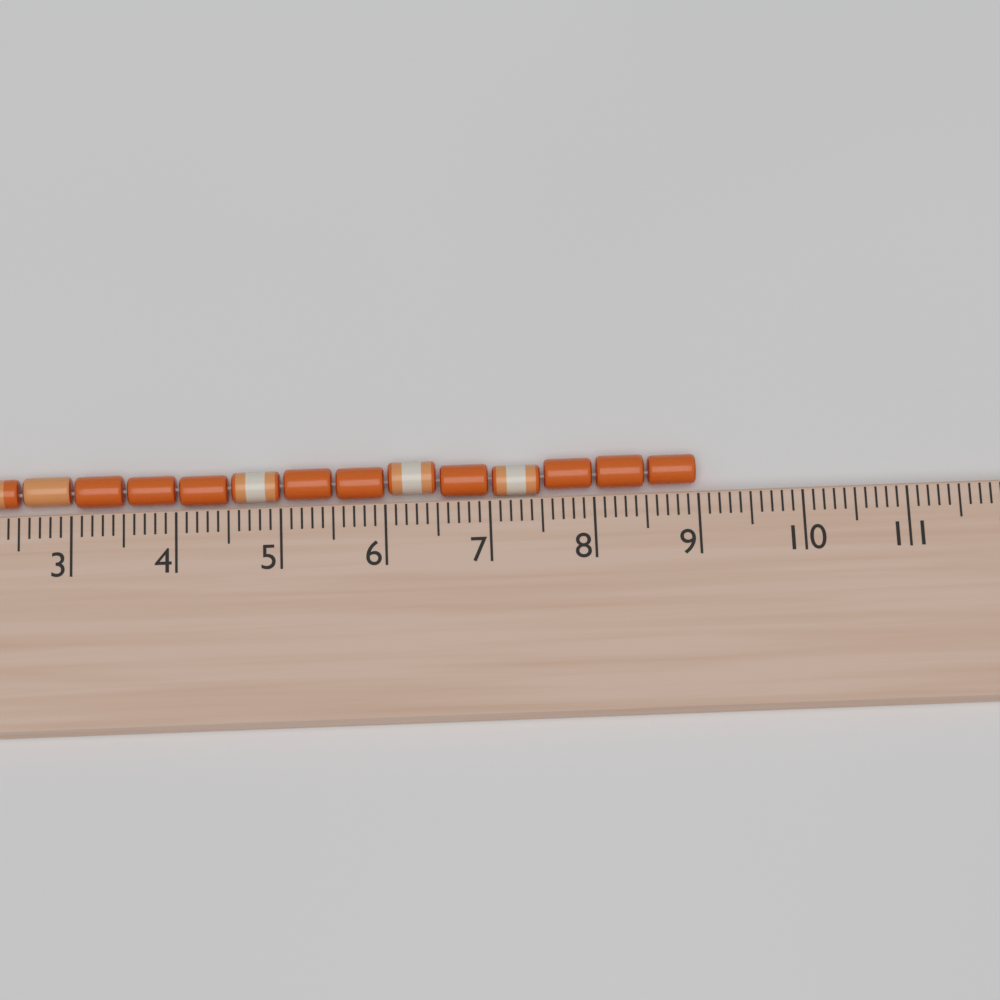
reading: 9.0 cm
